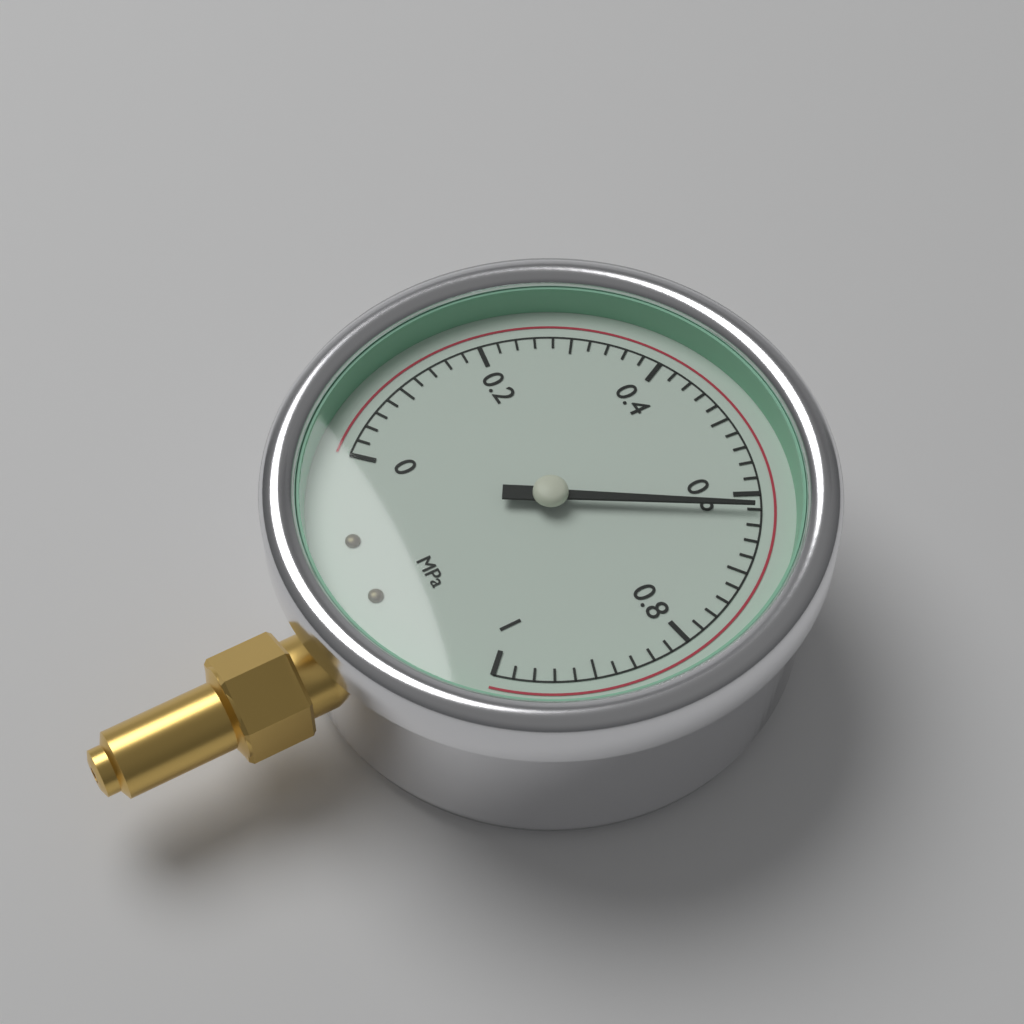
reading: 0.62 MPa
